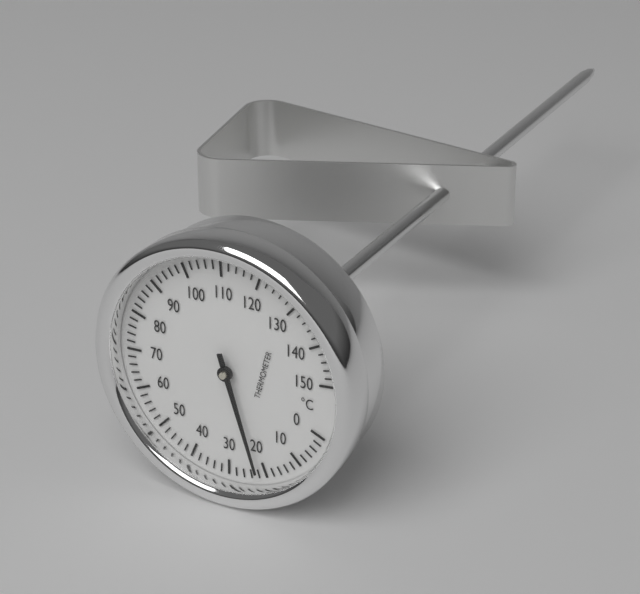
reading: 22 °C
